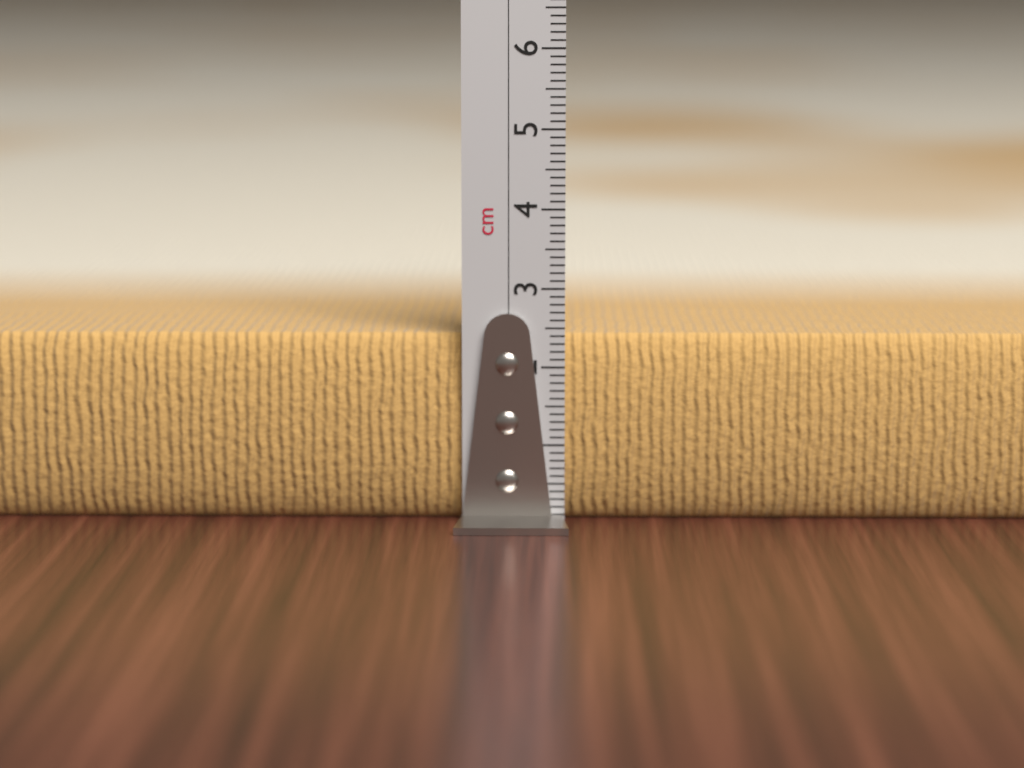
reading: 2.4 cm
